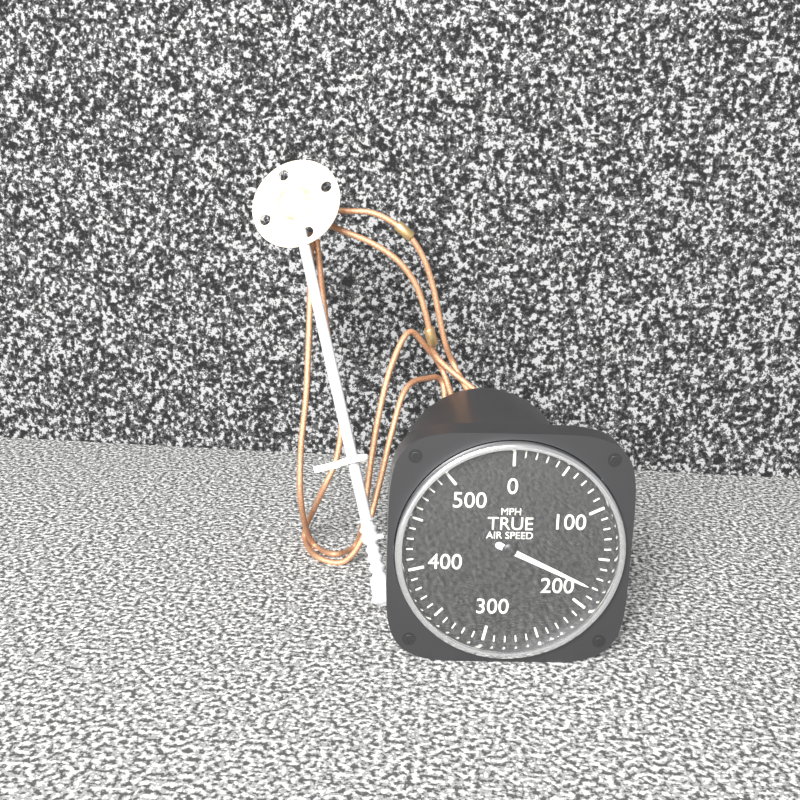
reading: 180 MPH
